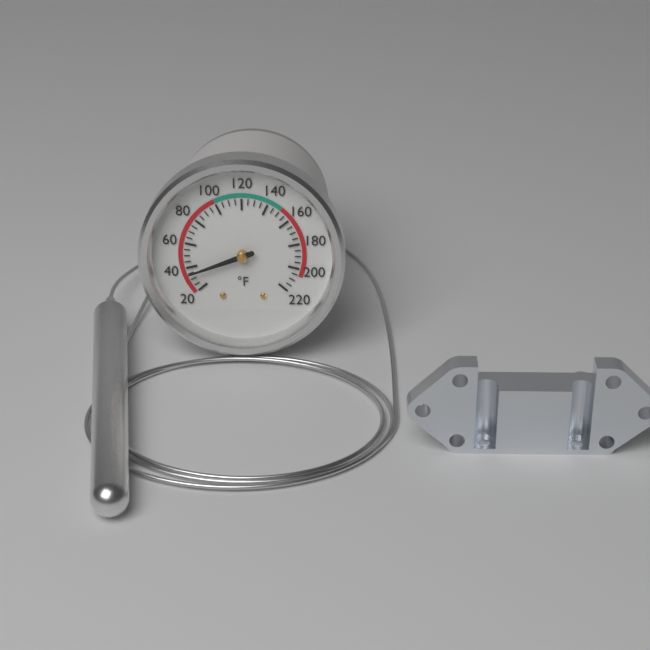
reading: 35 °F
